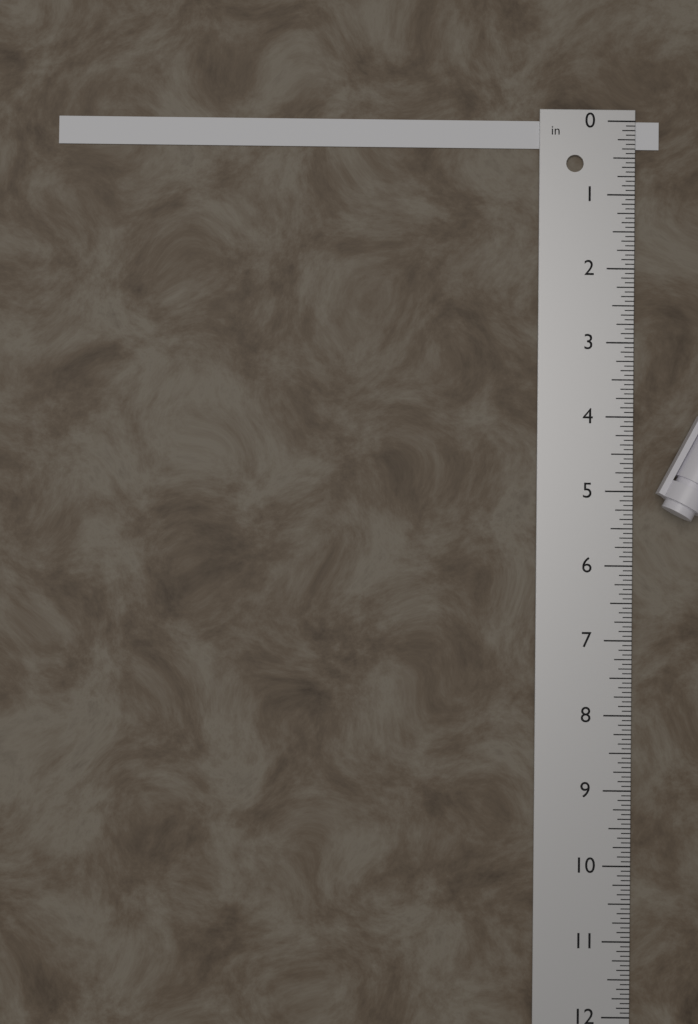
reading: 0.3750 in
